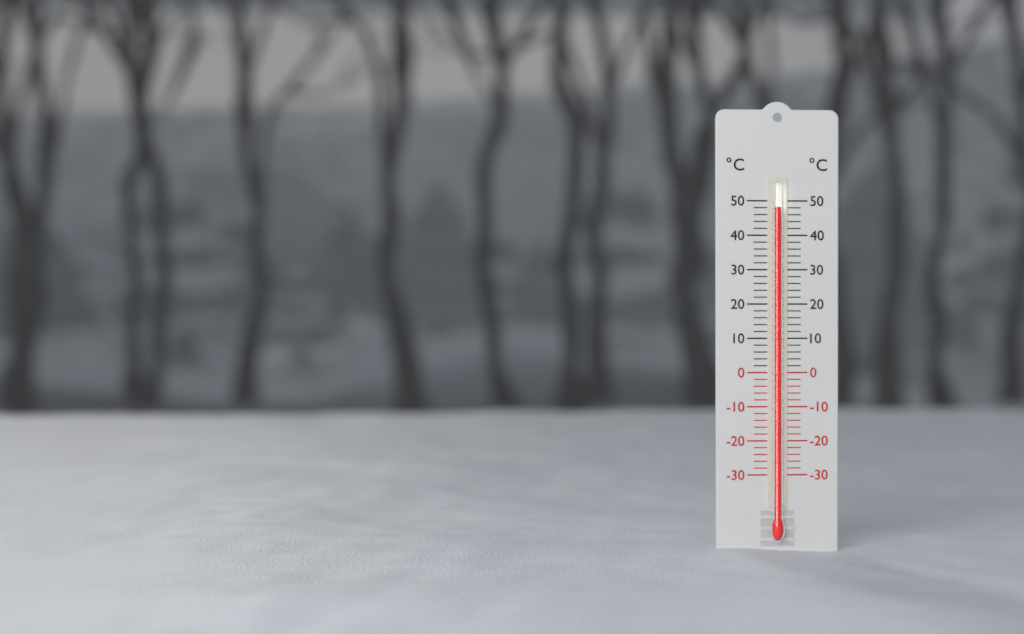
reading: 48 °C
